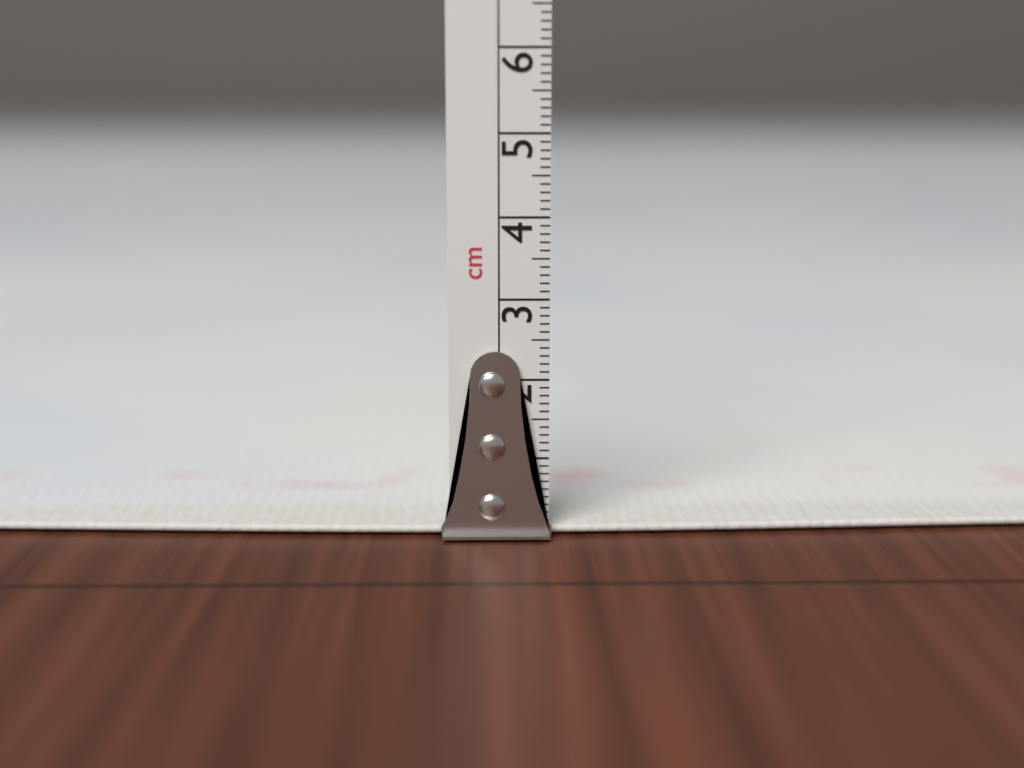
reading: 0.1 cm
